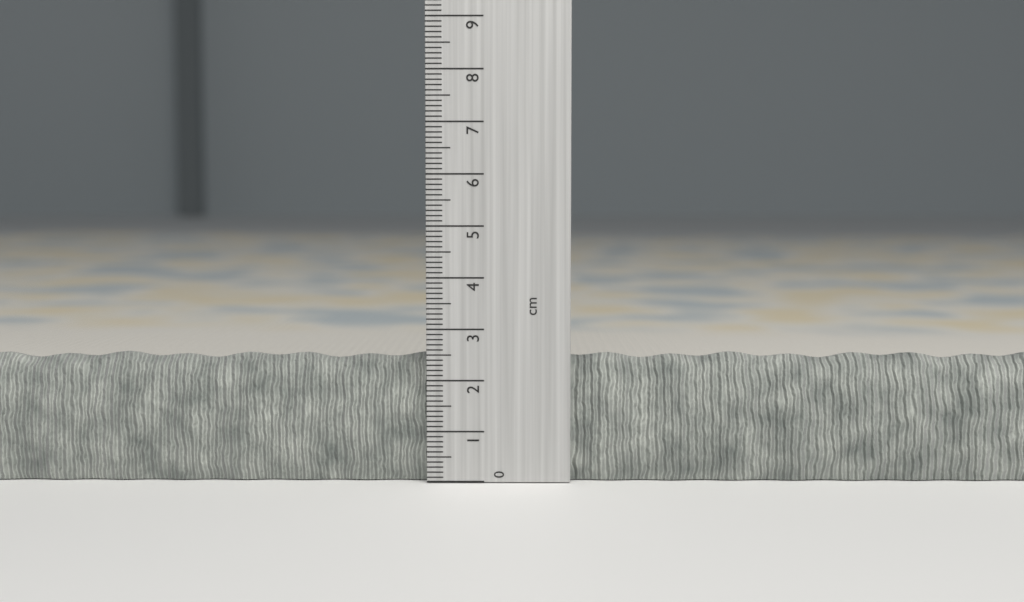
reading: 2.5 cm
